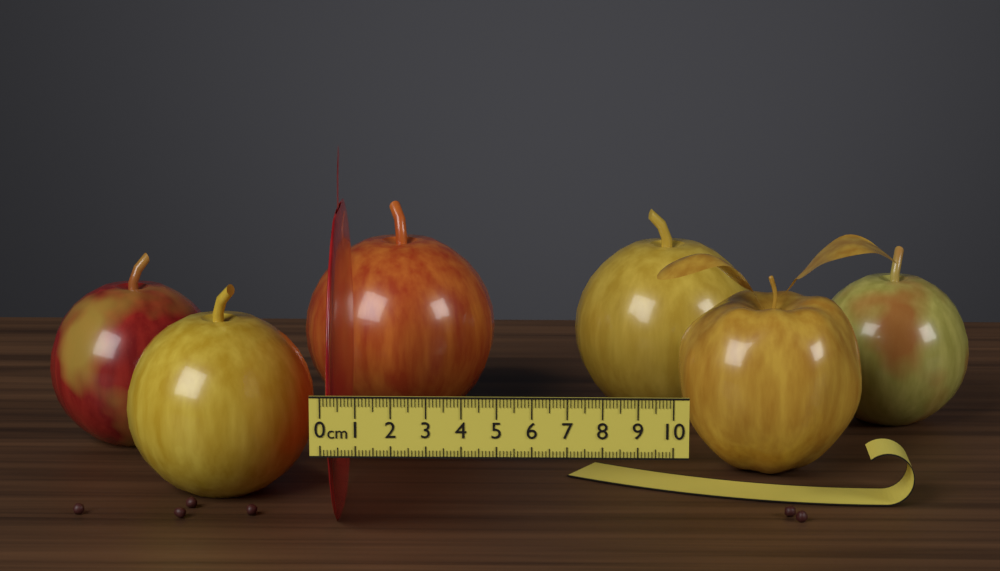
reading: 0.4 cm
